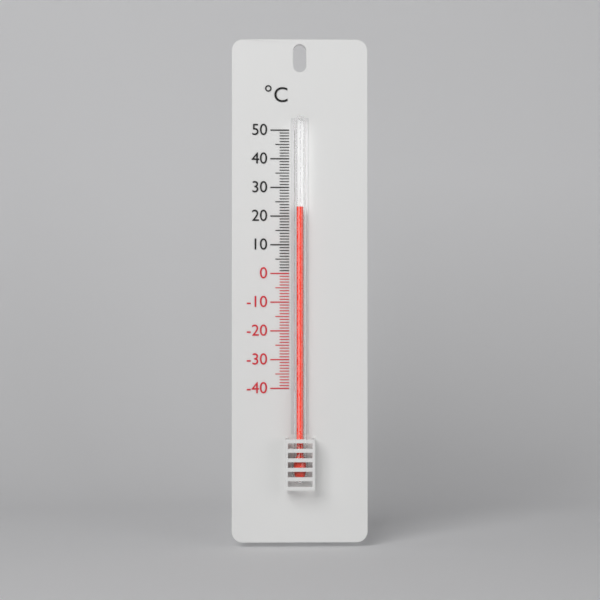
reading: 23 °C
